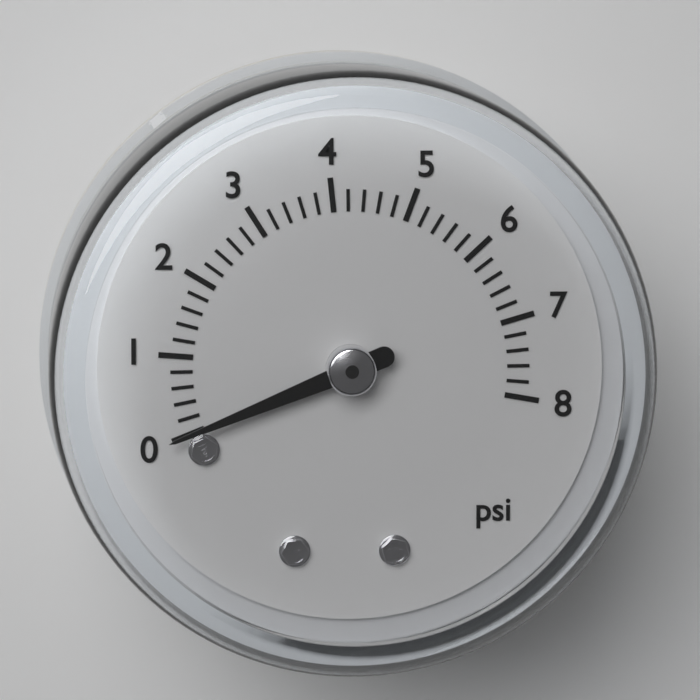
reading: 0.0 psi
